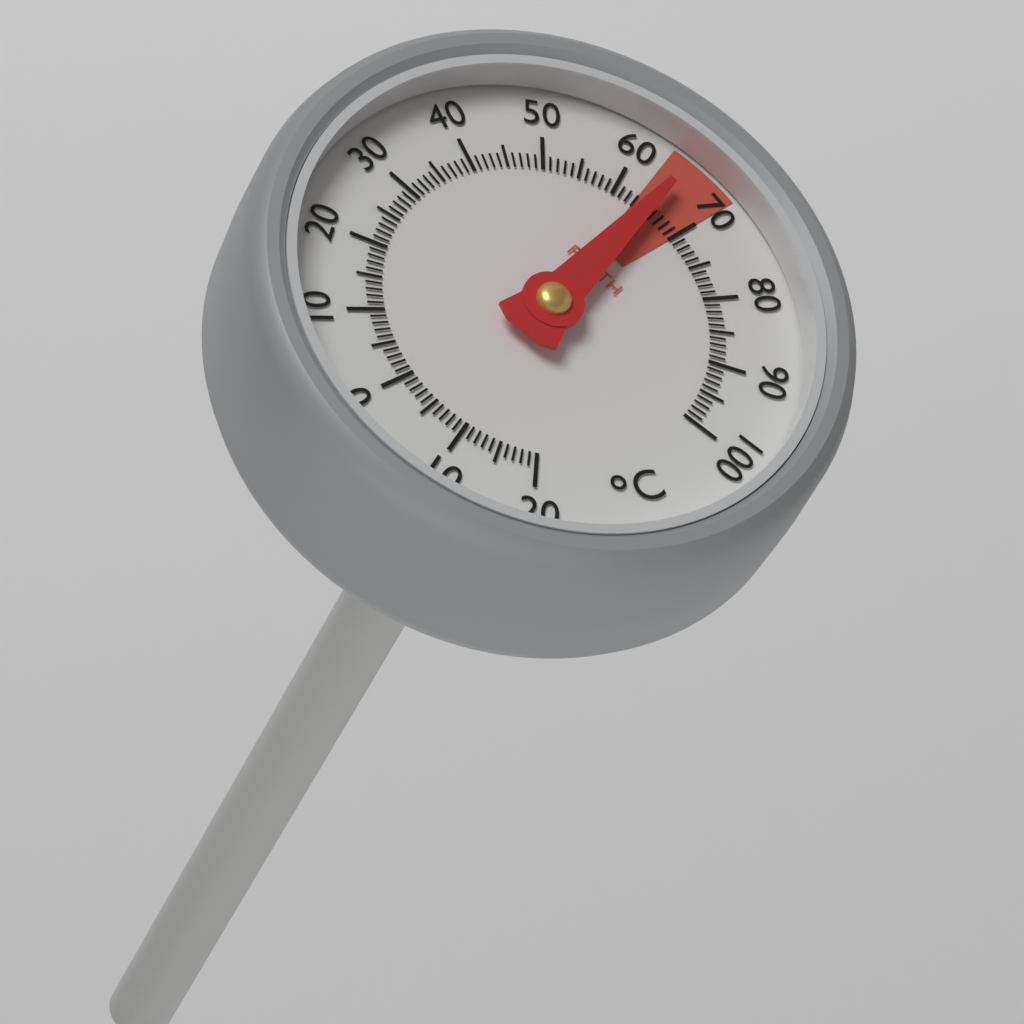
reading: 65 °C
